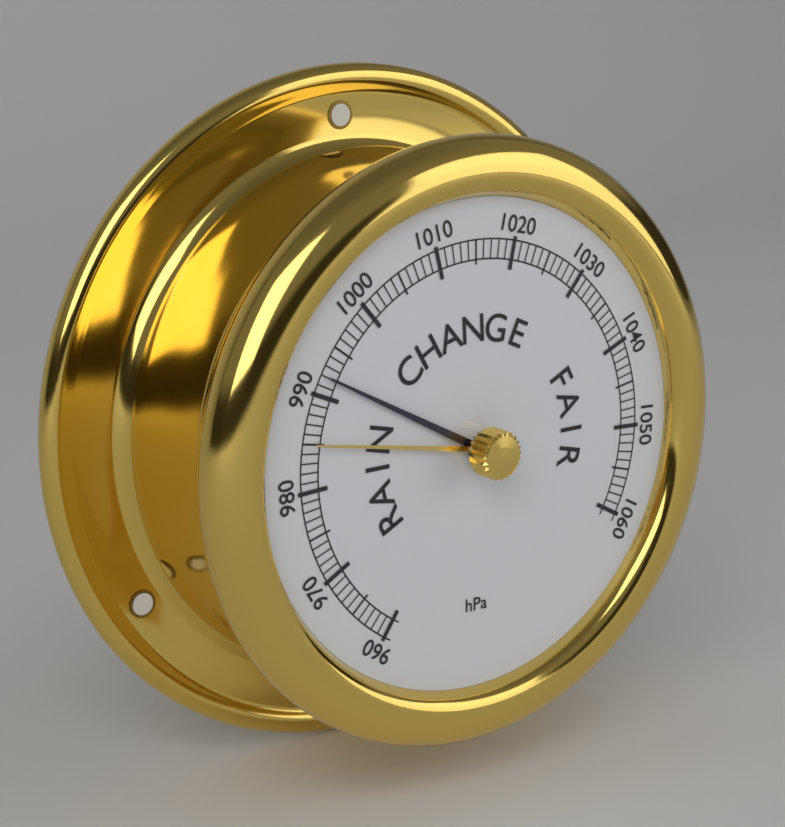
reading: 992 hPa
